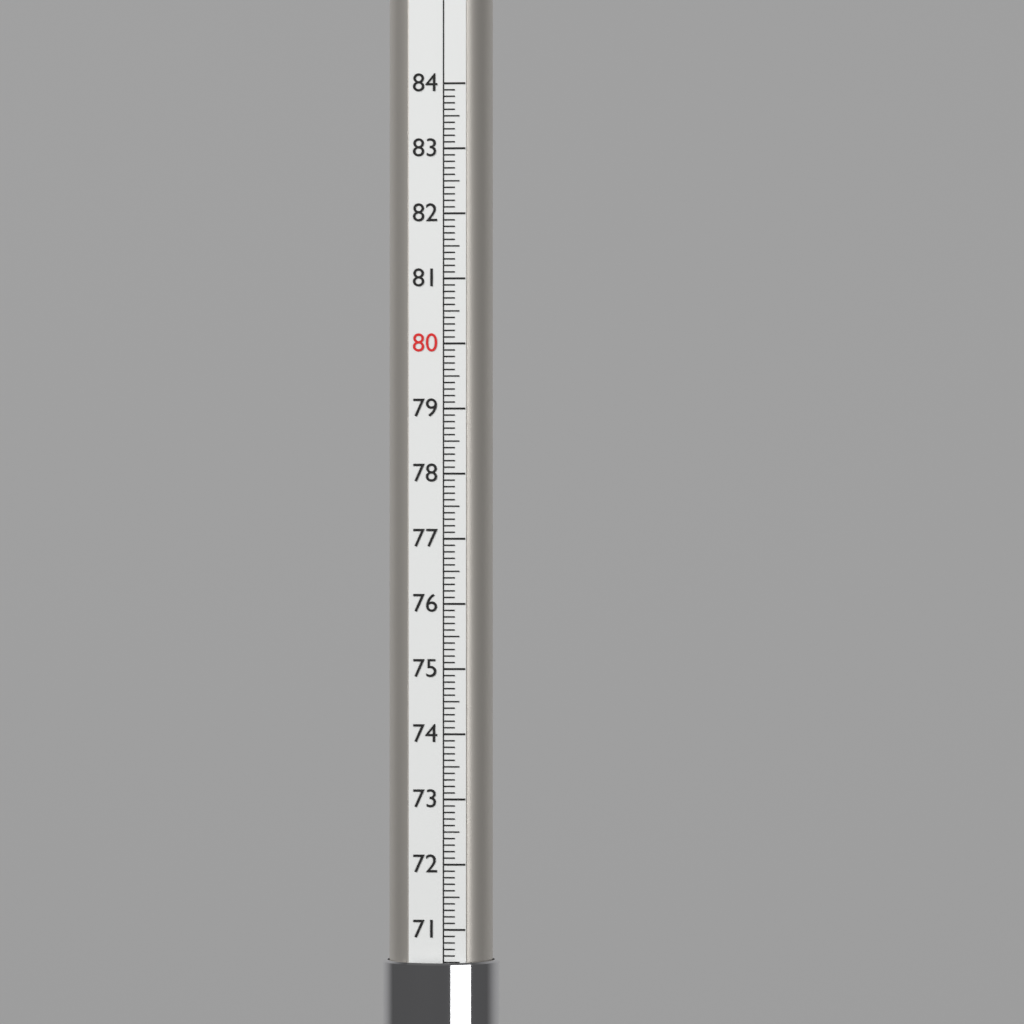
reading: 70.5 (no unit)
